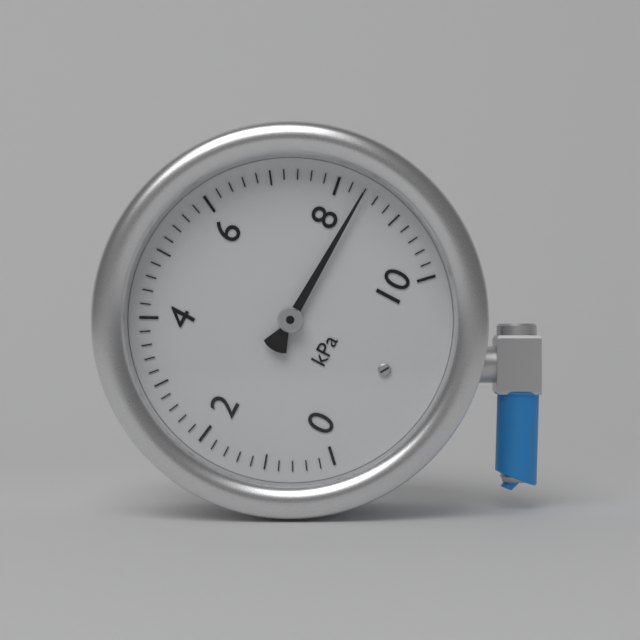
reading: 8.4 kPa
